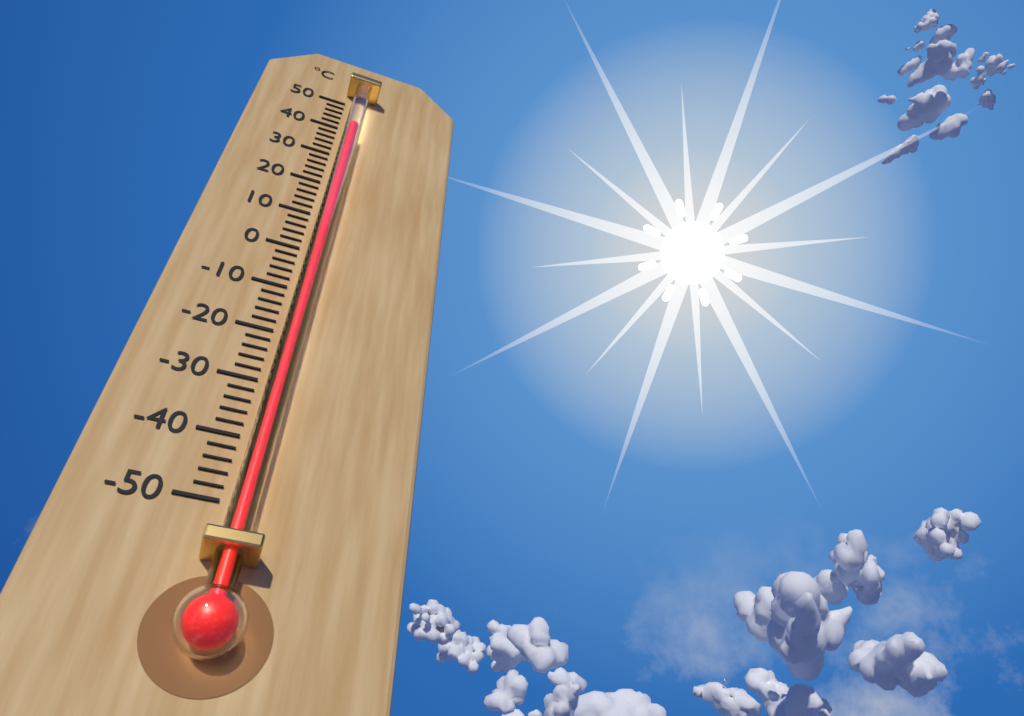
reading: 38 °C
